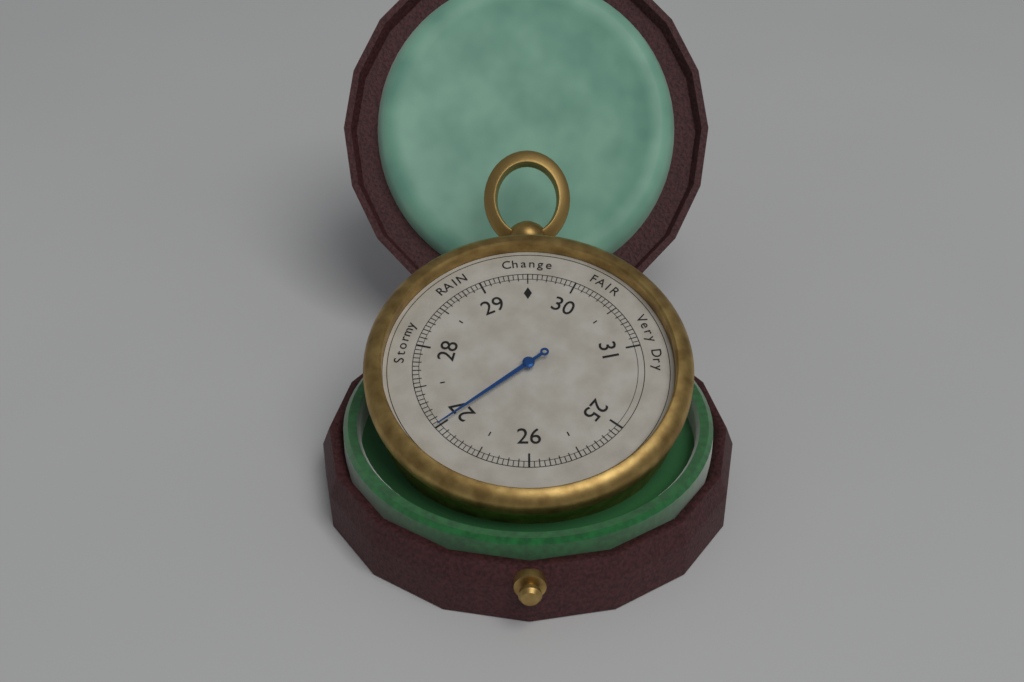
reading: 27.00 (no unit)
